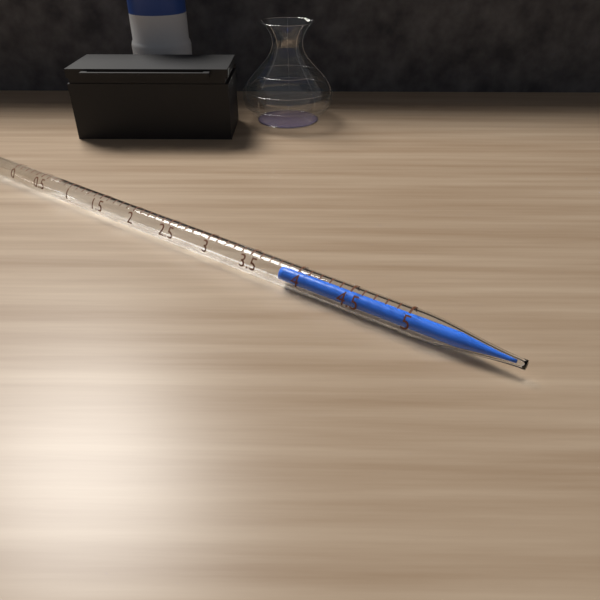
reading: 3.8 ml
